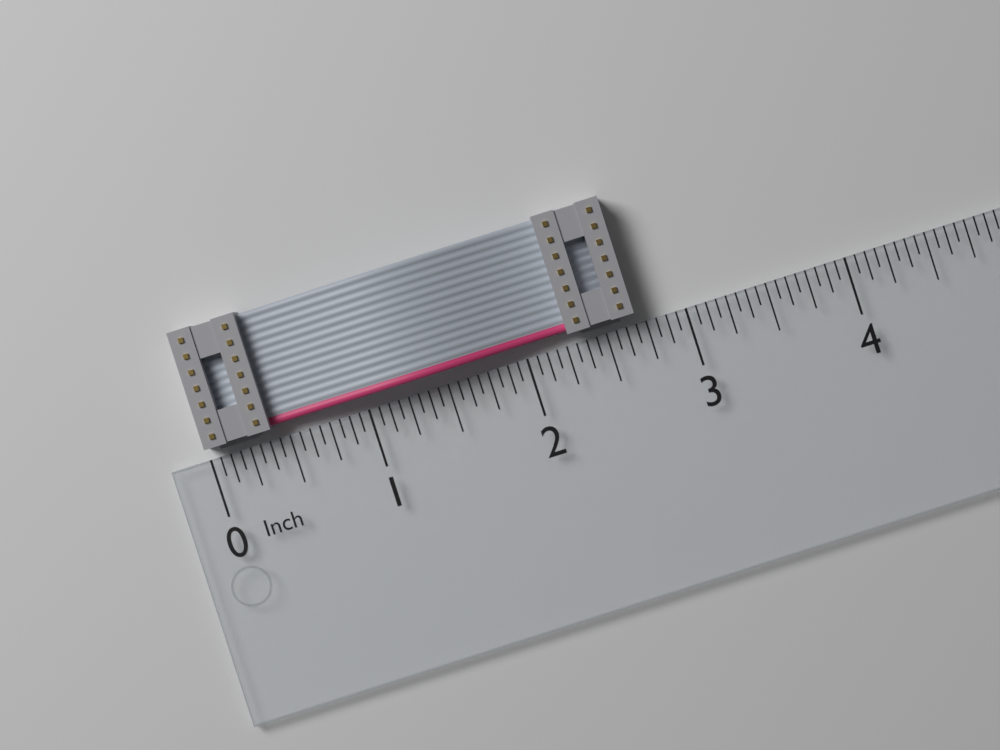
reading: 2.6875 in
